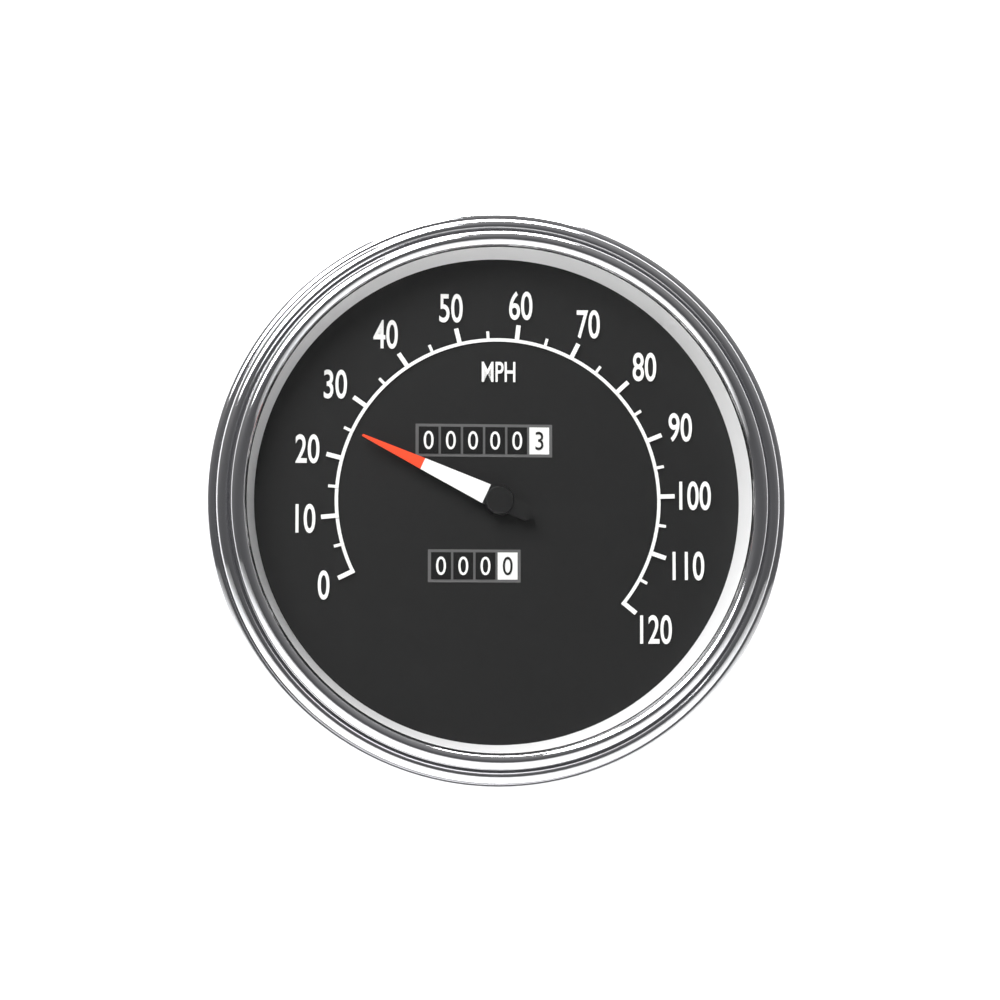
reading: 25 MPH
